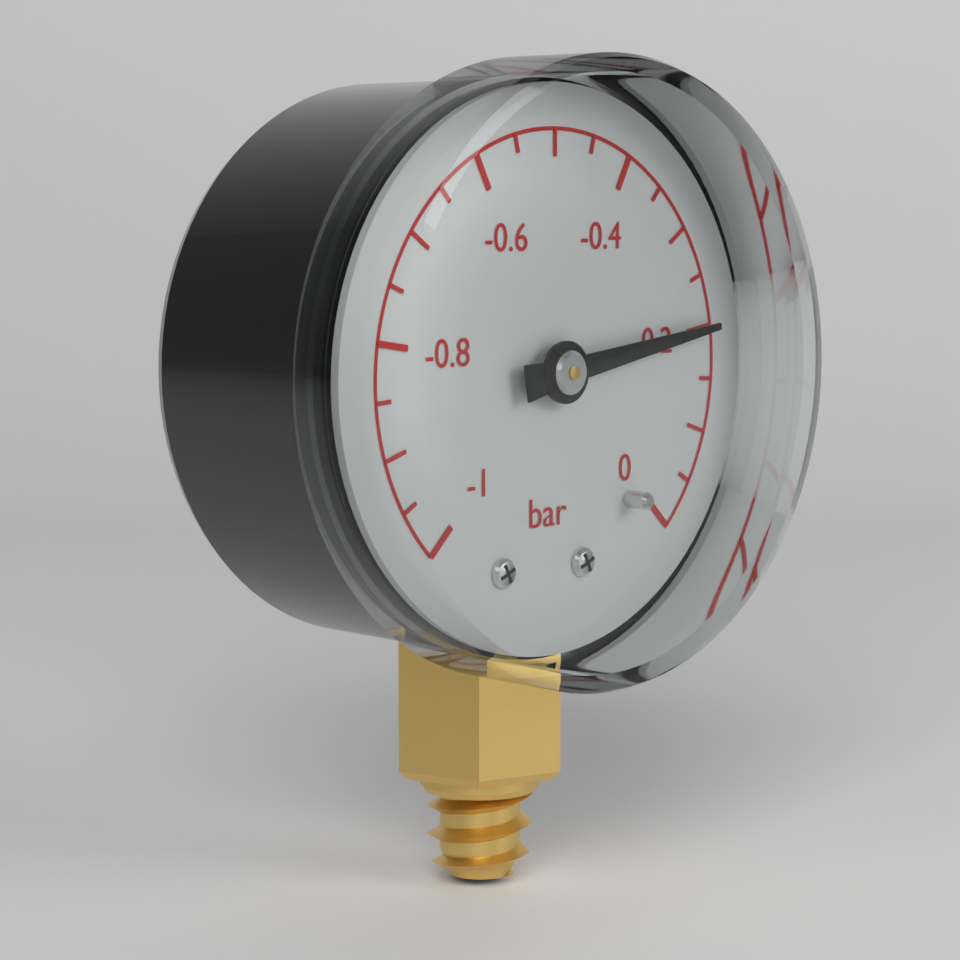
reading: -0.20 bar
